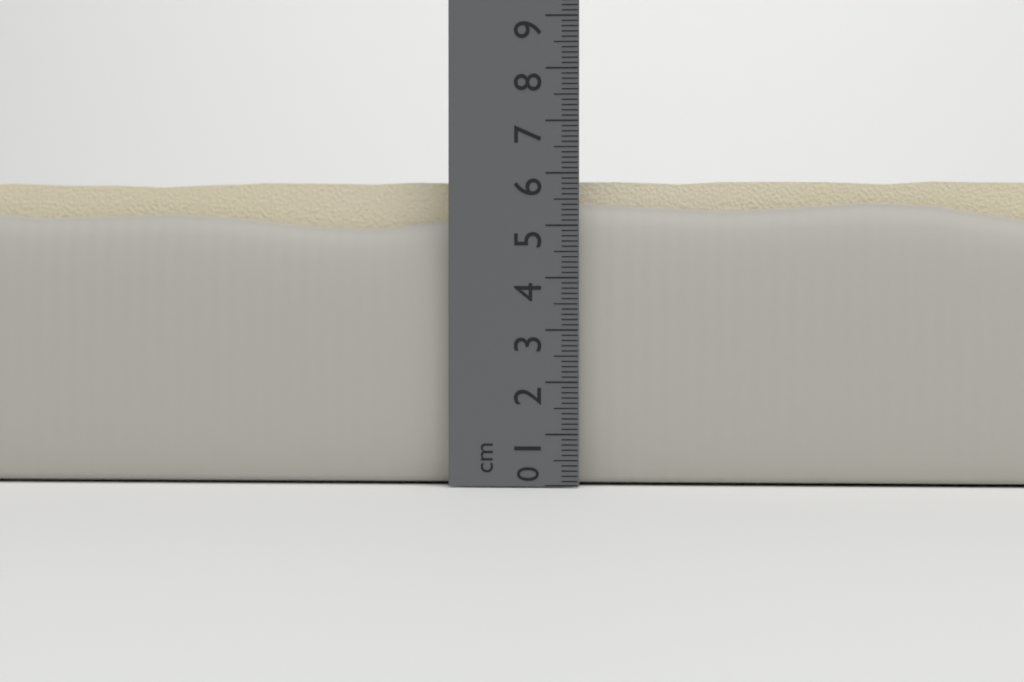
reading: 6.1 cm
